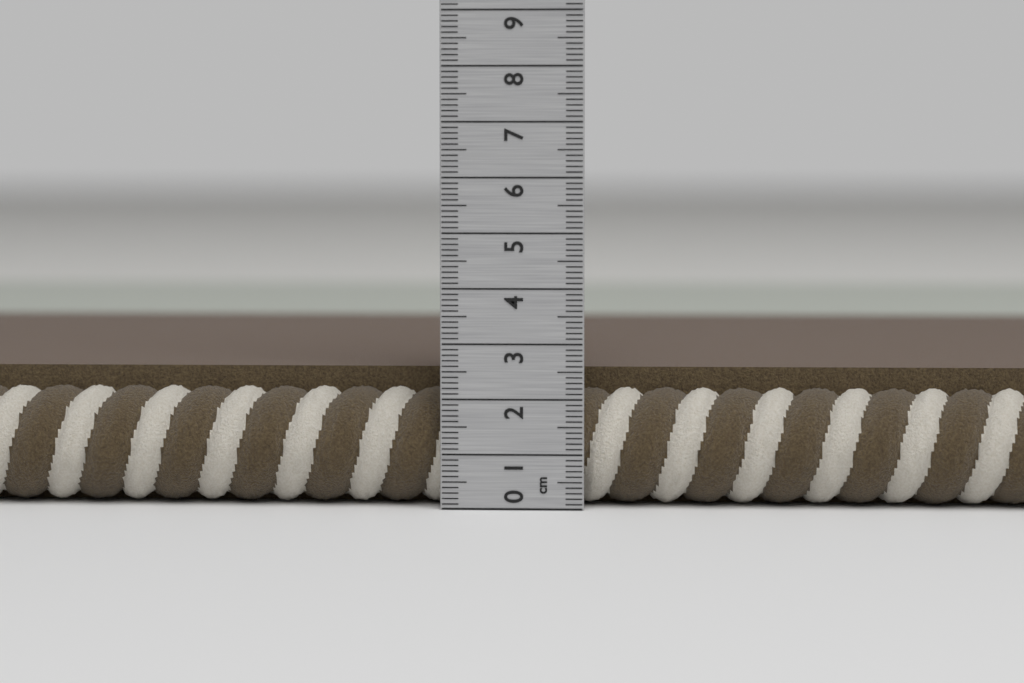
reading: 2.5 cm
